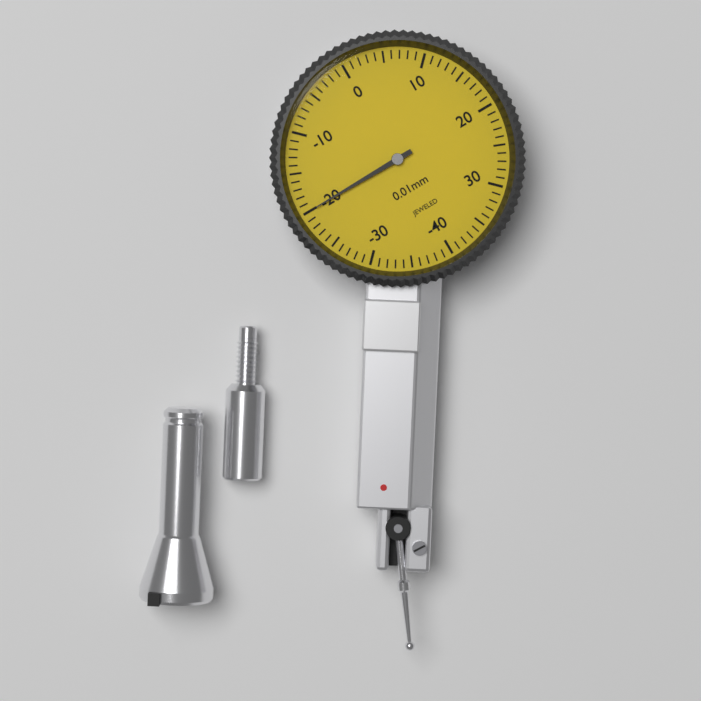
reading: -20 0.01mm
